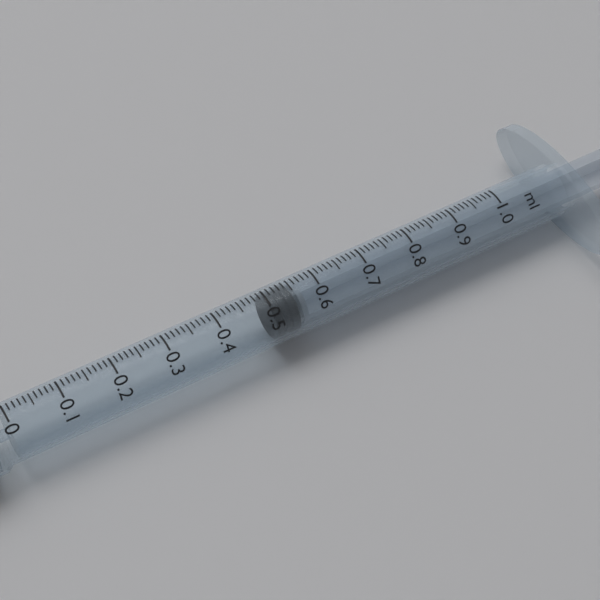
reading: 0.50 ml
